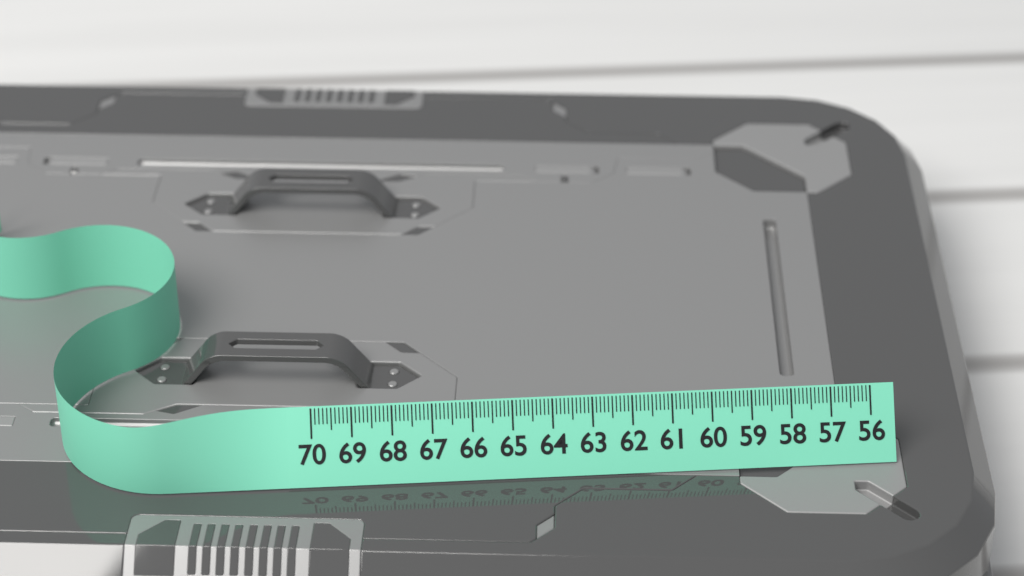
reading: 57.1 (no unit)
